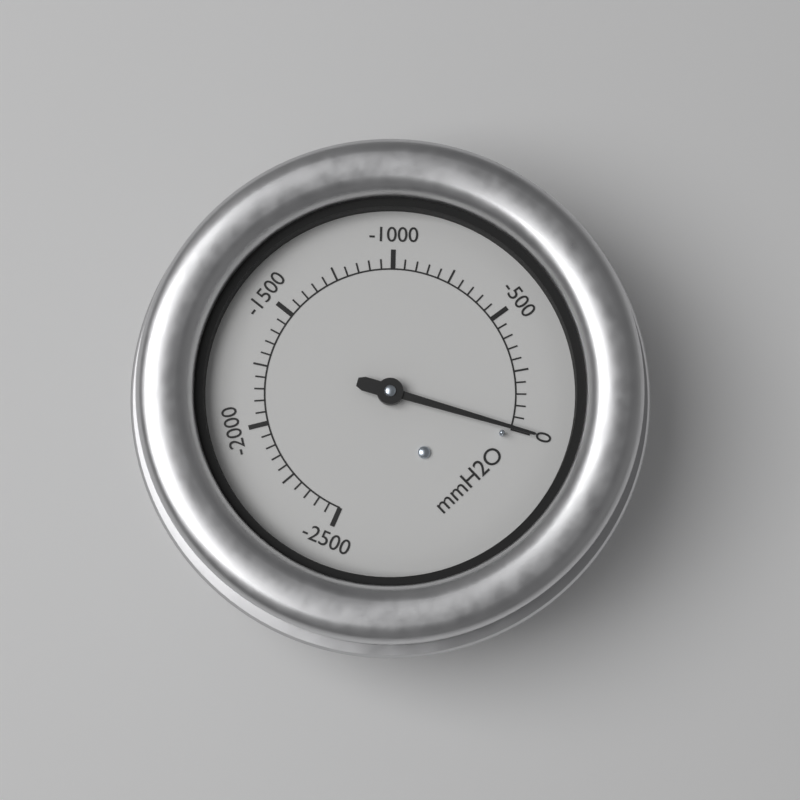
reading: 0 mmH2O
